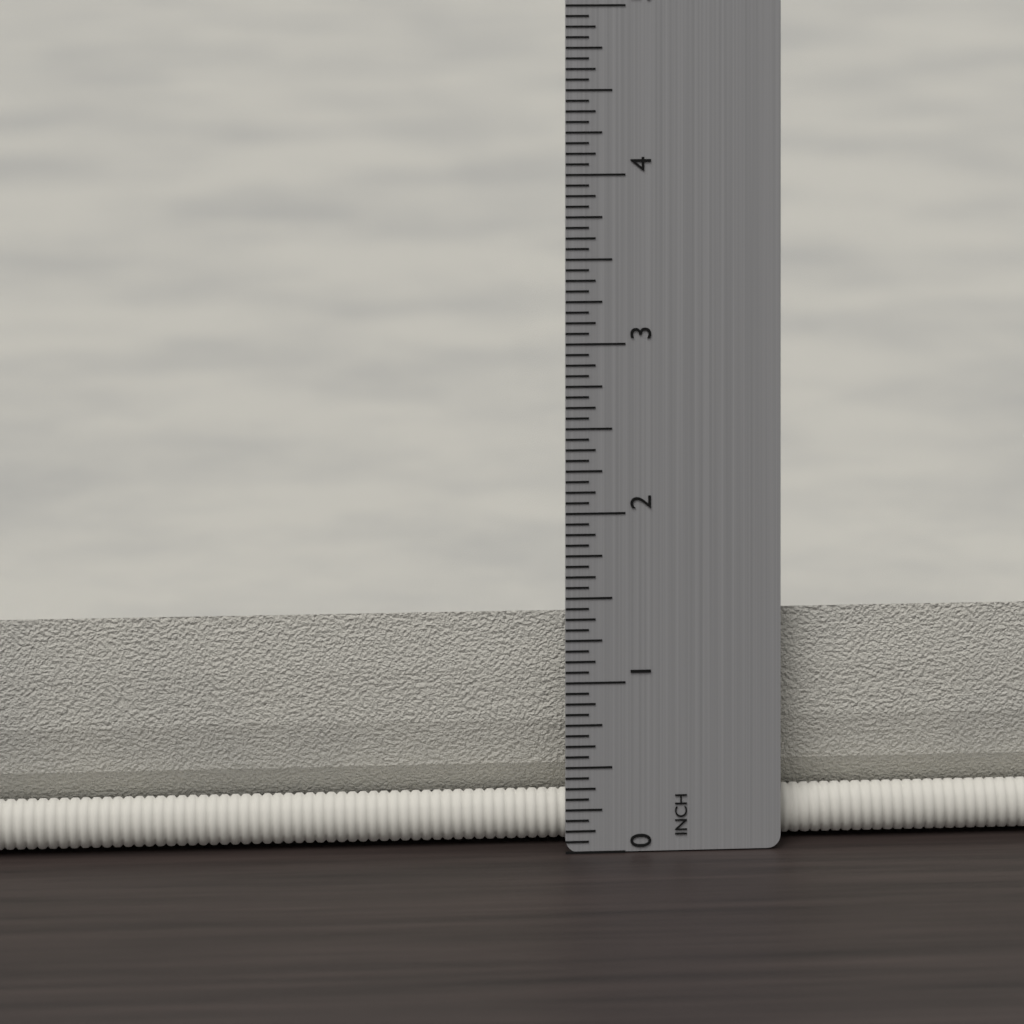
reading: 1.3750 in
